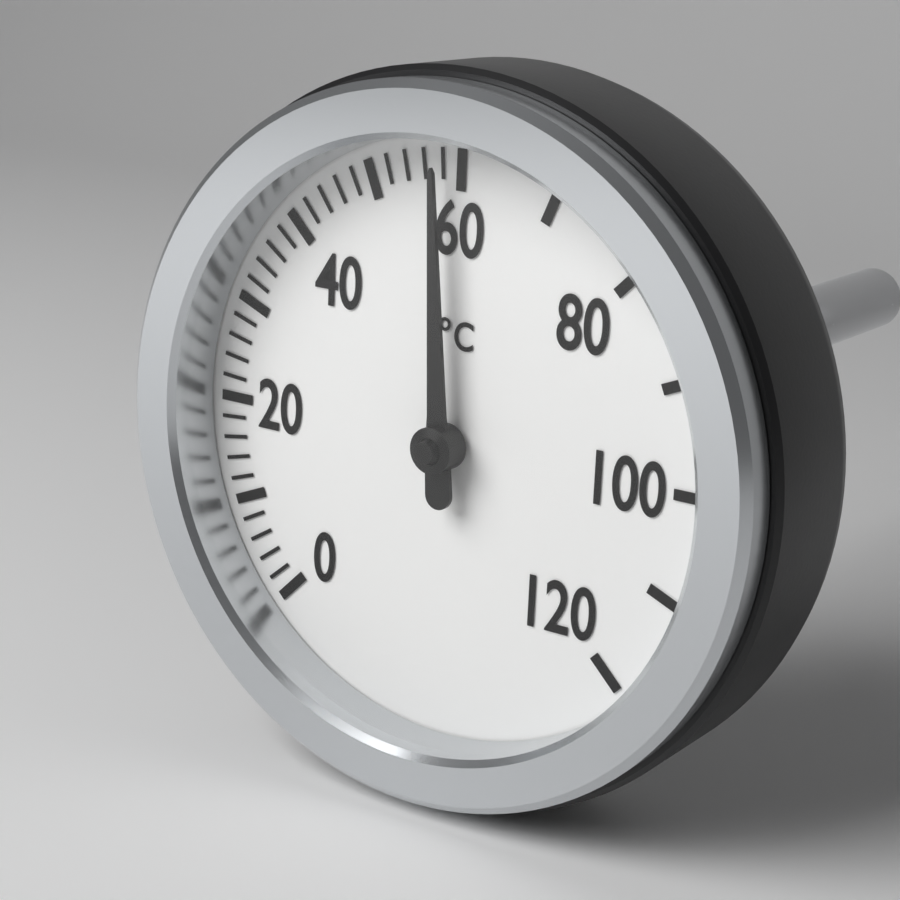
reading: 58 °C
